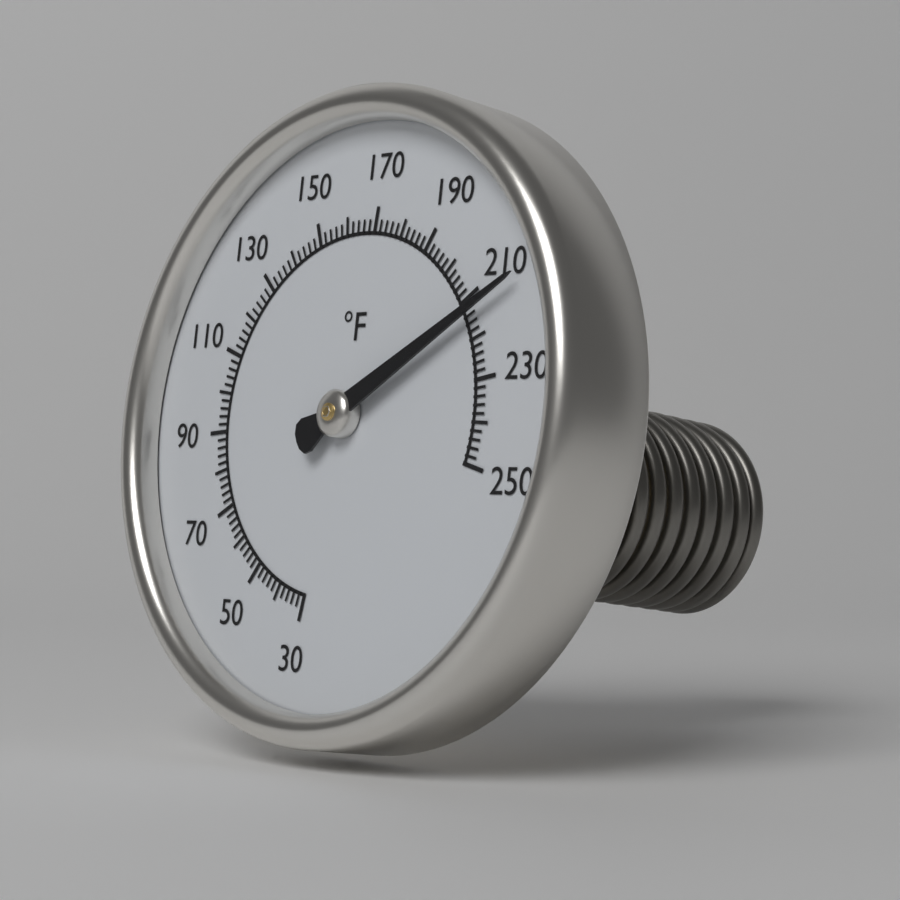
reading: 214 °F
